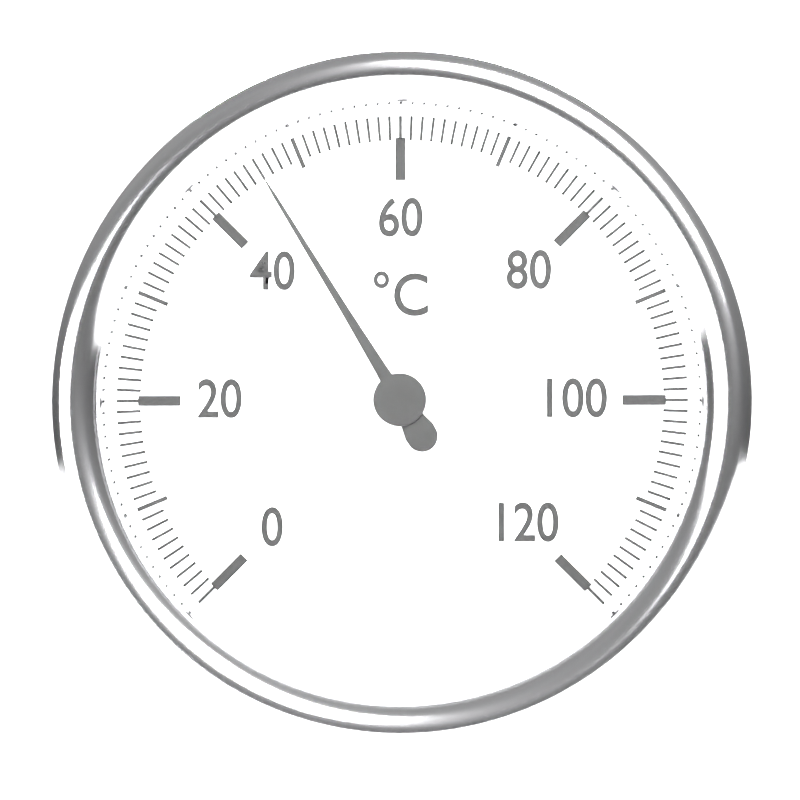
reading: 46 °C
